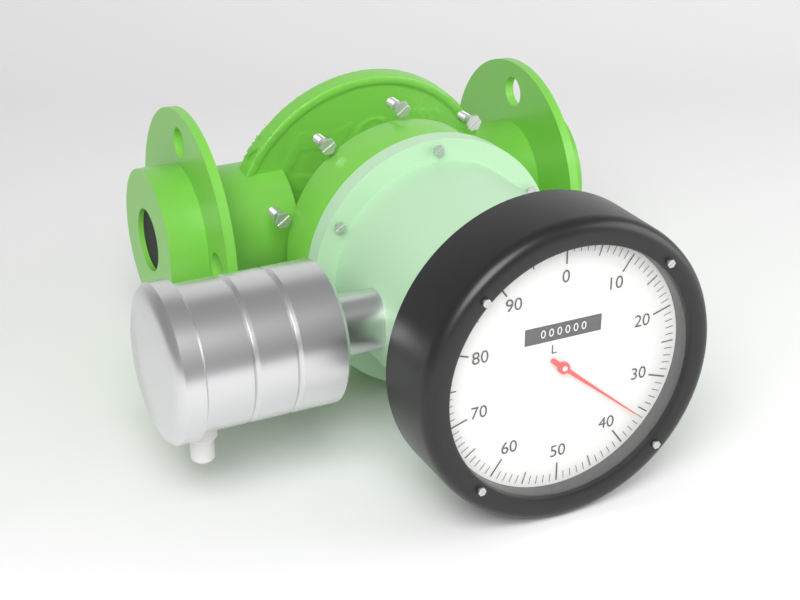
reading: 36 L
